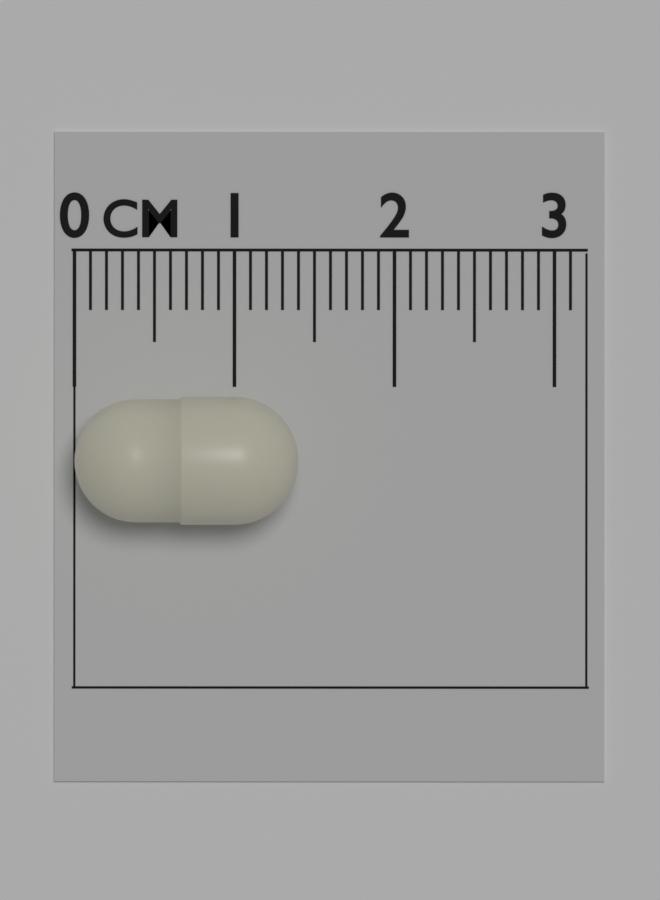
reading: 1.4 cm
